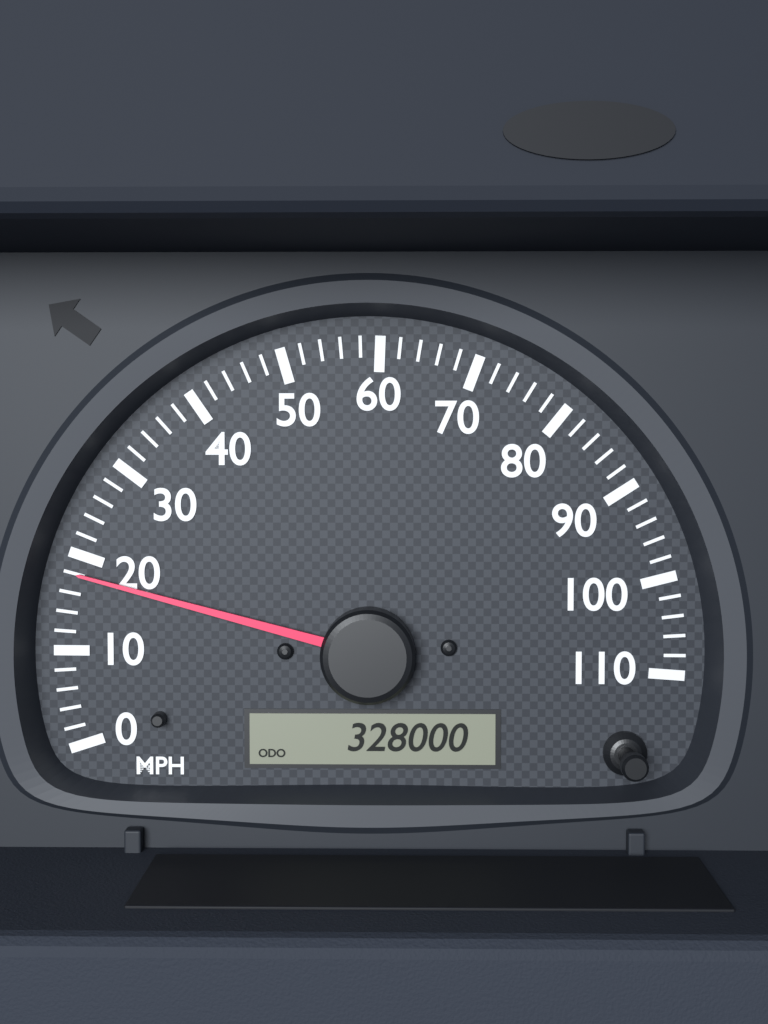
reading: 18 MPH
